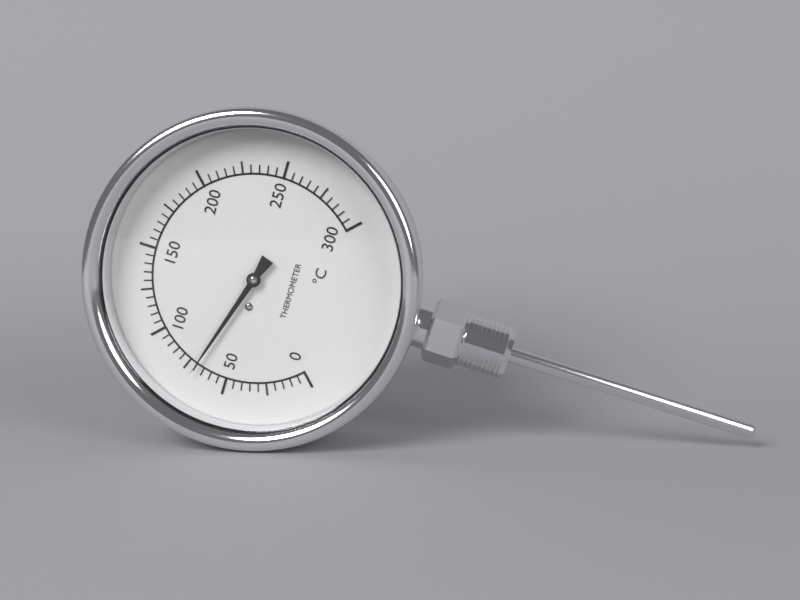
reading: 70 °C
